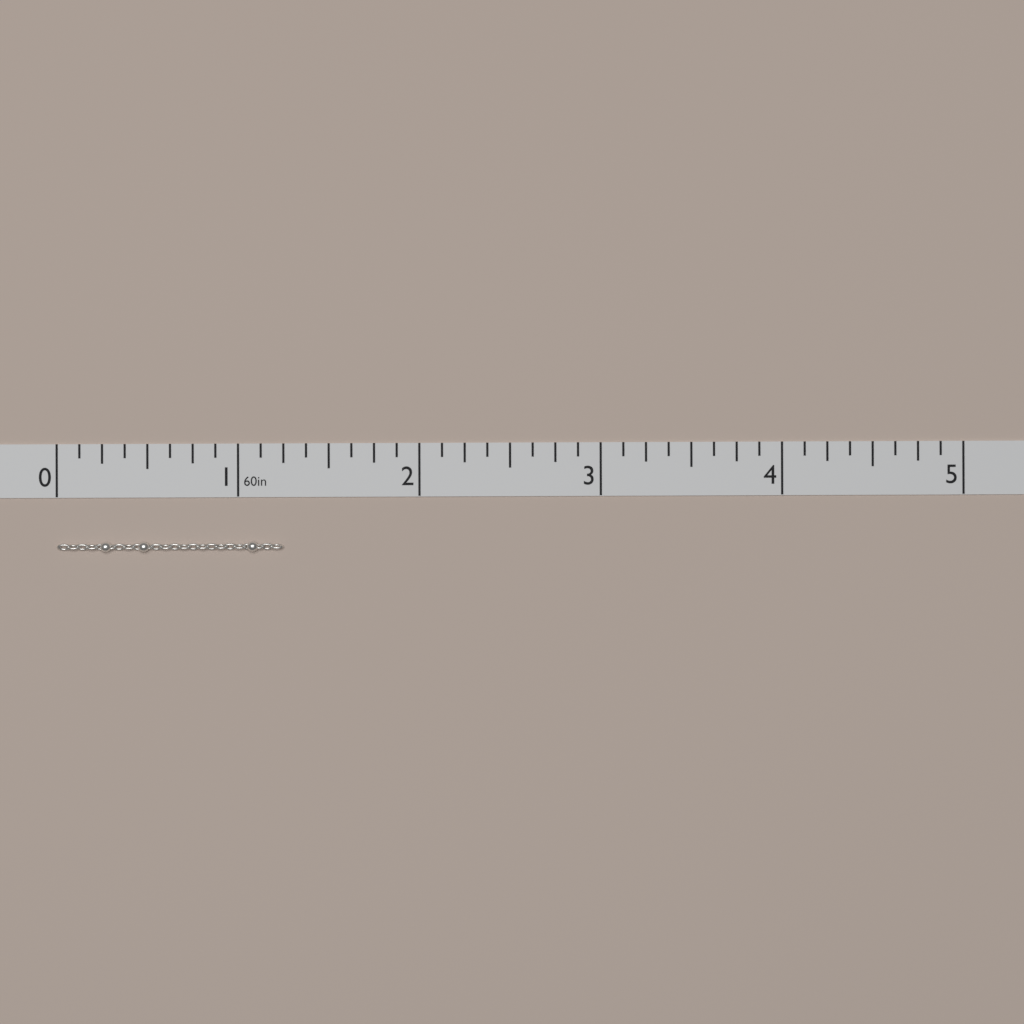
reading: 1.250 in
